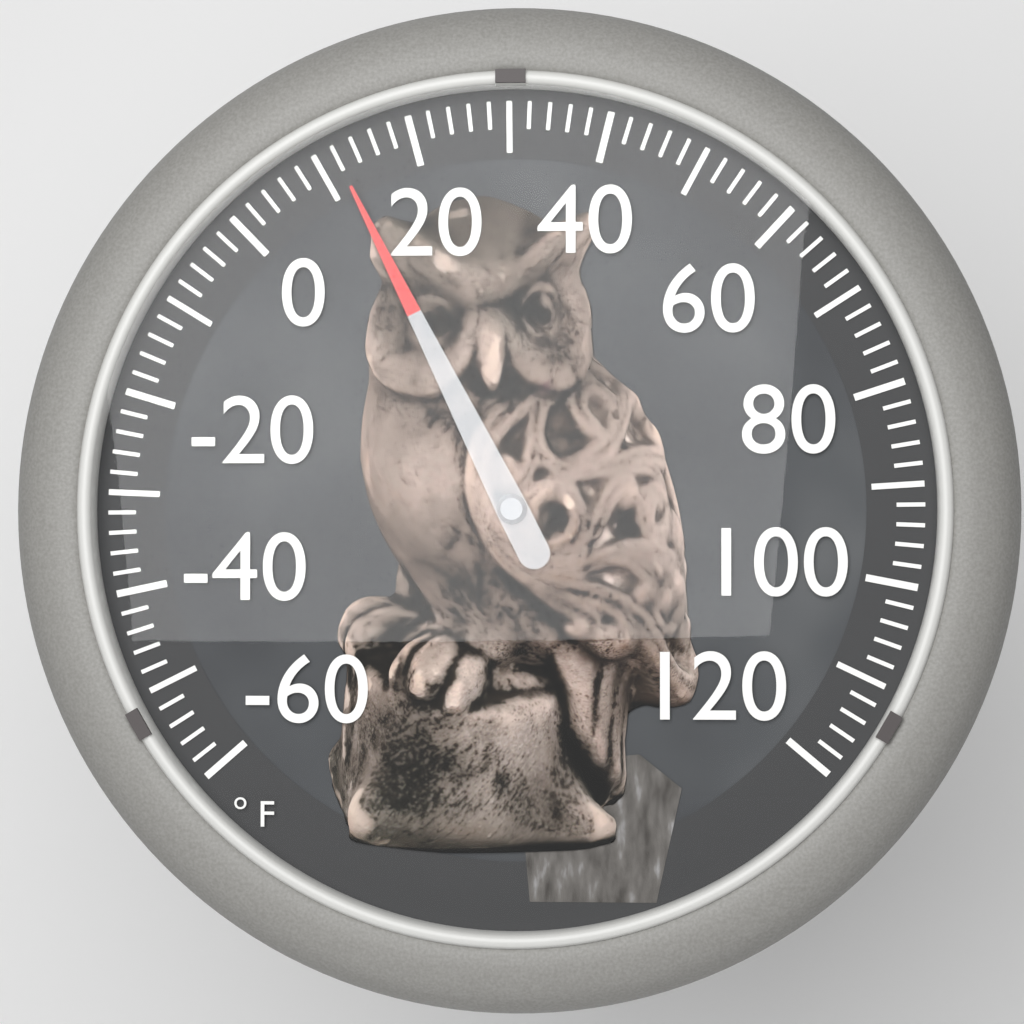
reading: 12 °F
